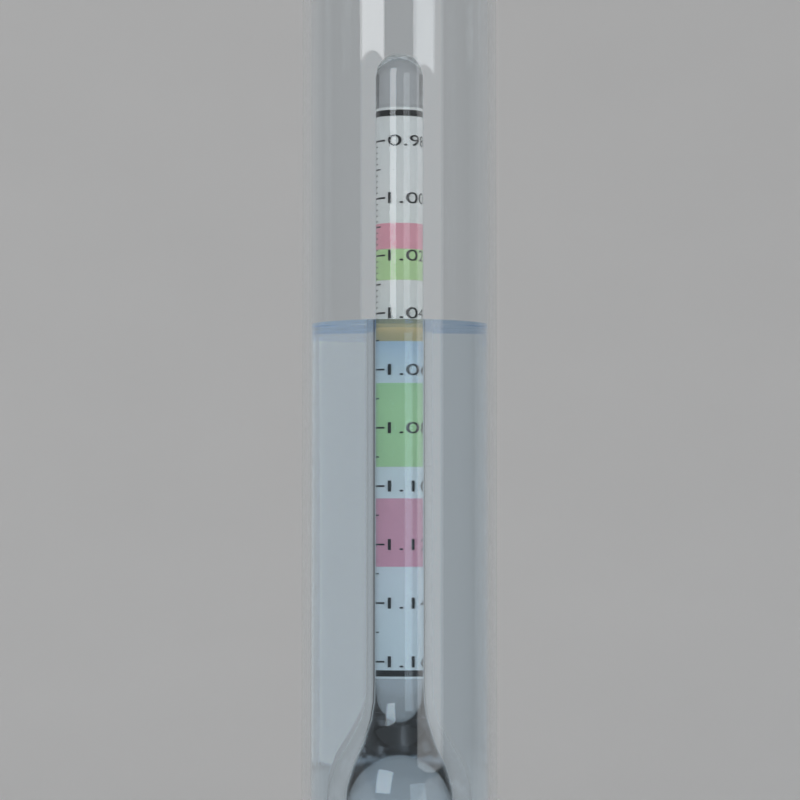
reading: 1.044 (no unit)
